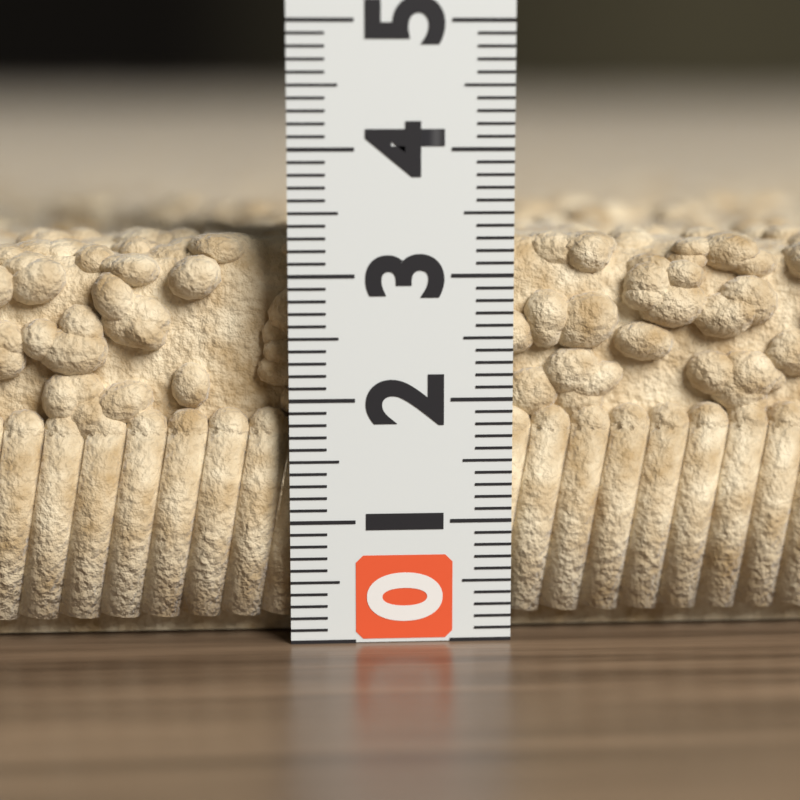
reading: 3.3 (no unit)
